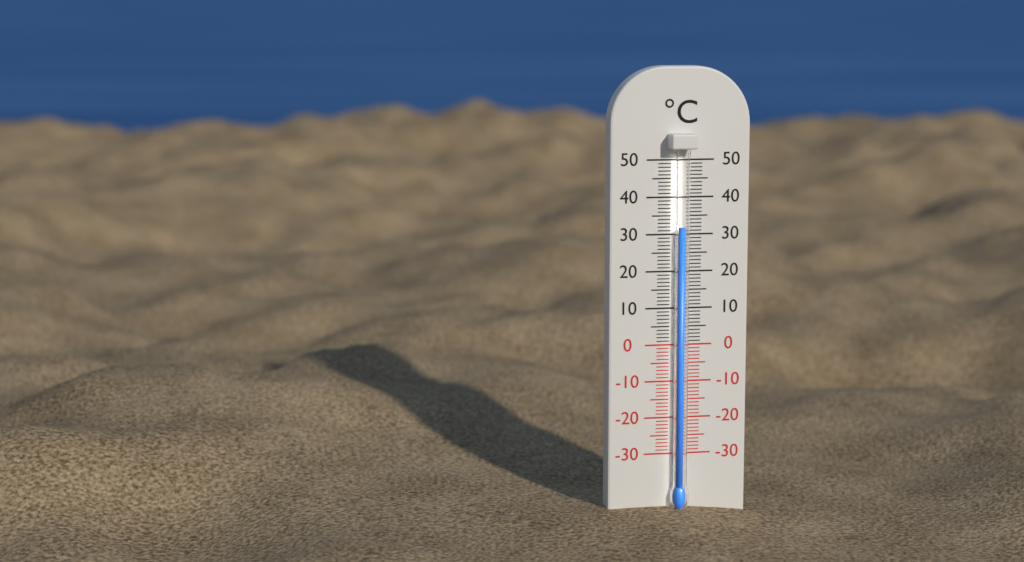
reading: 32 °C
